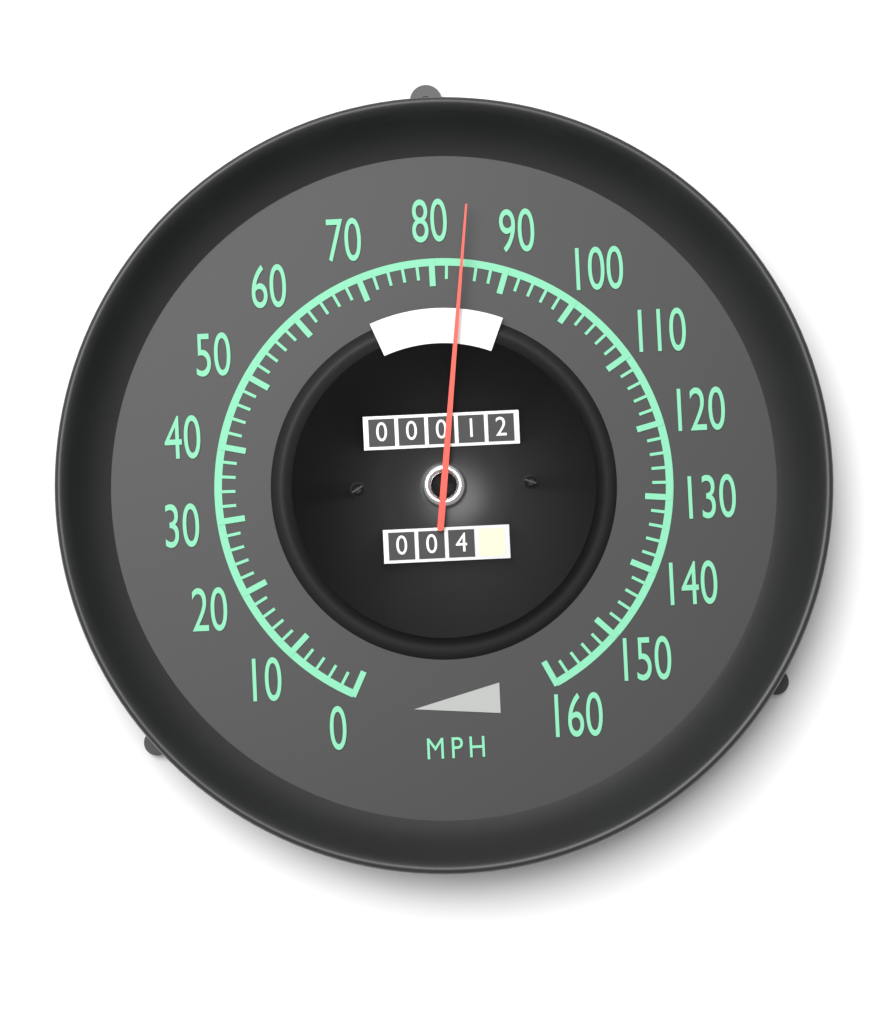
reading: 84 mph
